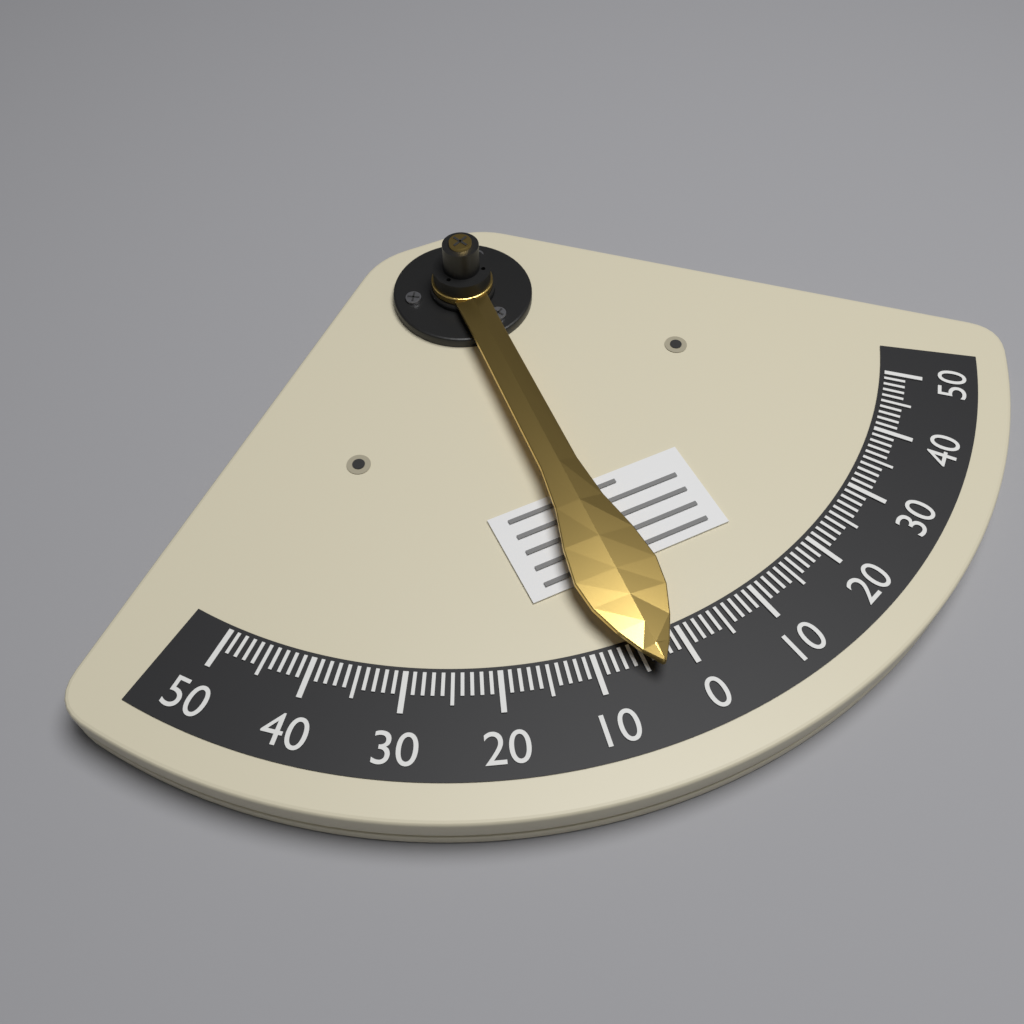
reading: 4 (no unit)
